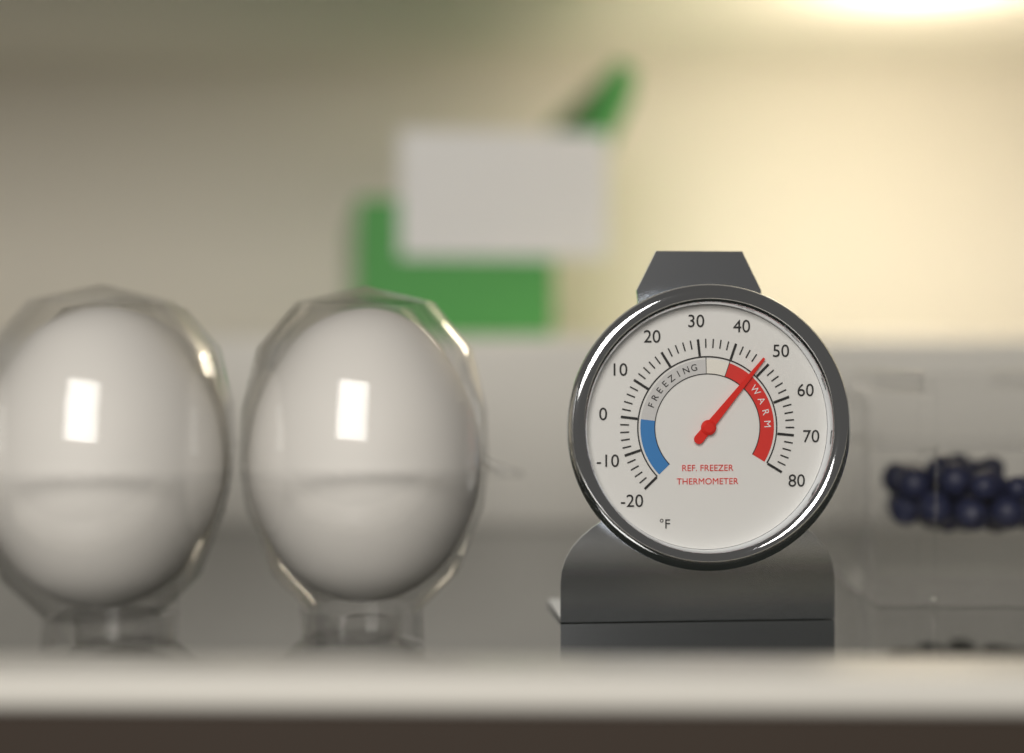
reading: 48 °F
